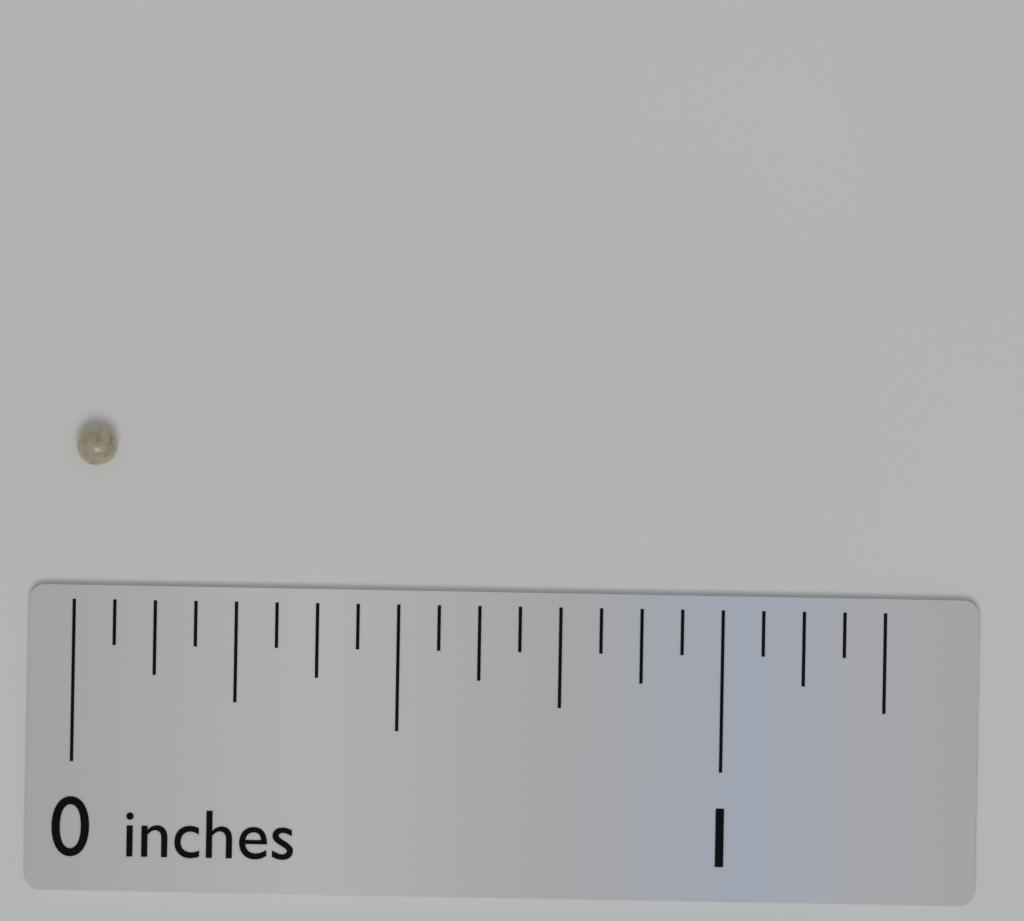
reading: 0.0625 in
